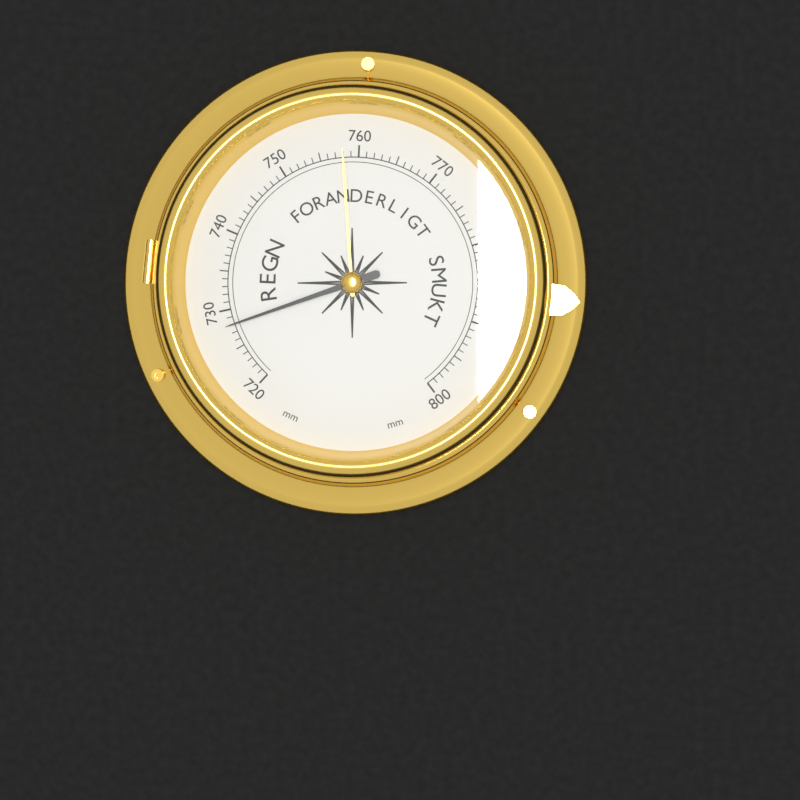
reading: 728 mm
